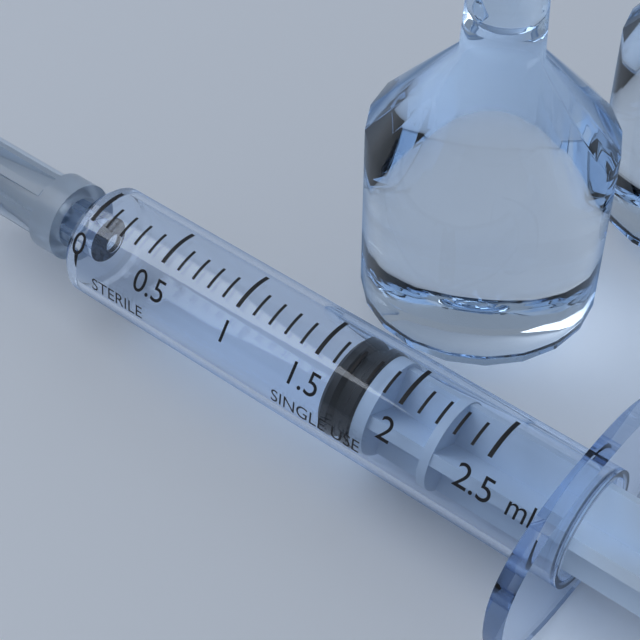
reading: 1.6 ml
